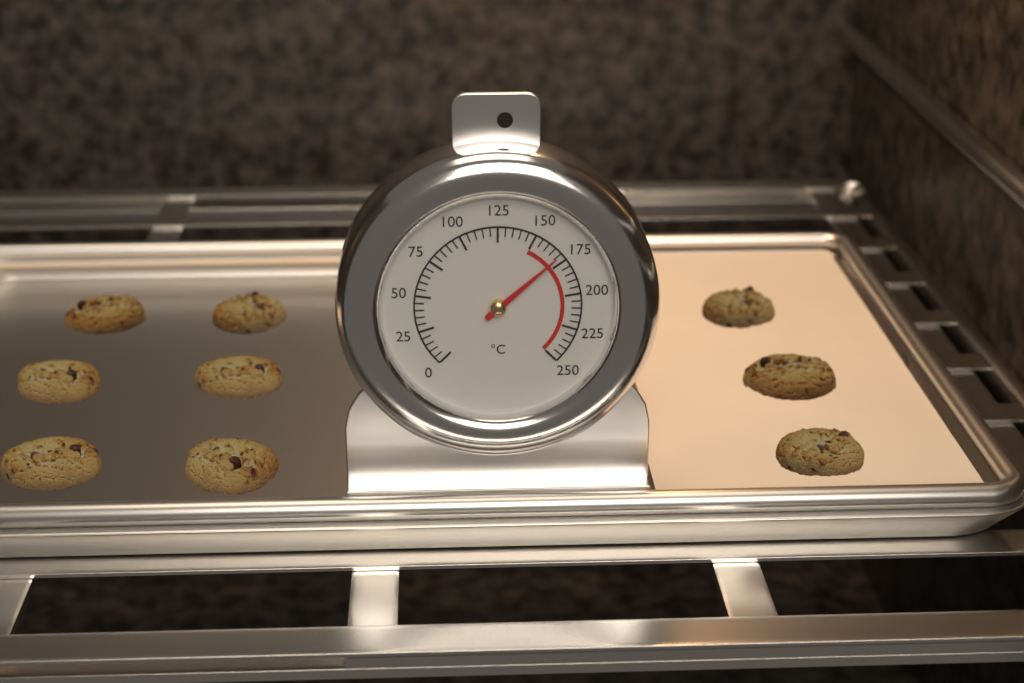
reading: 170 °C
